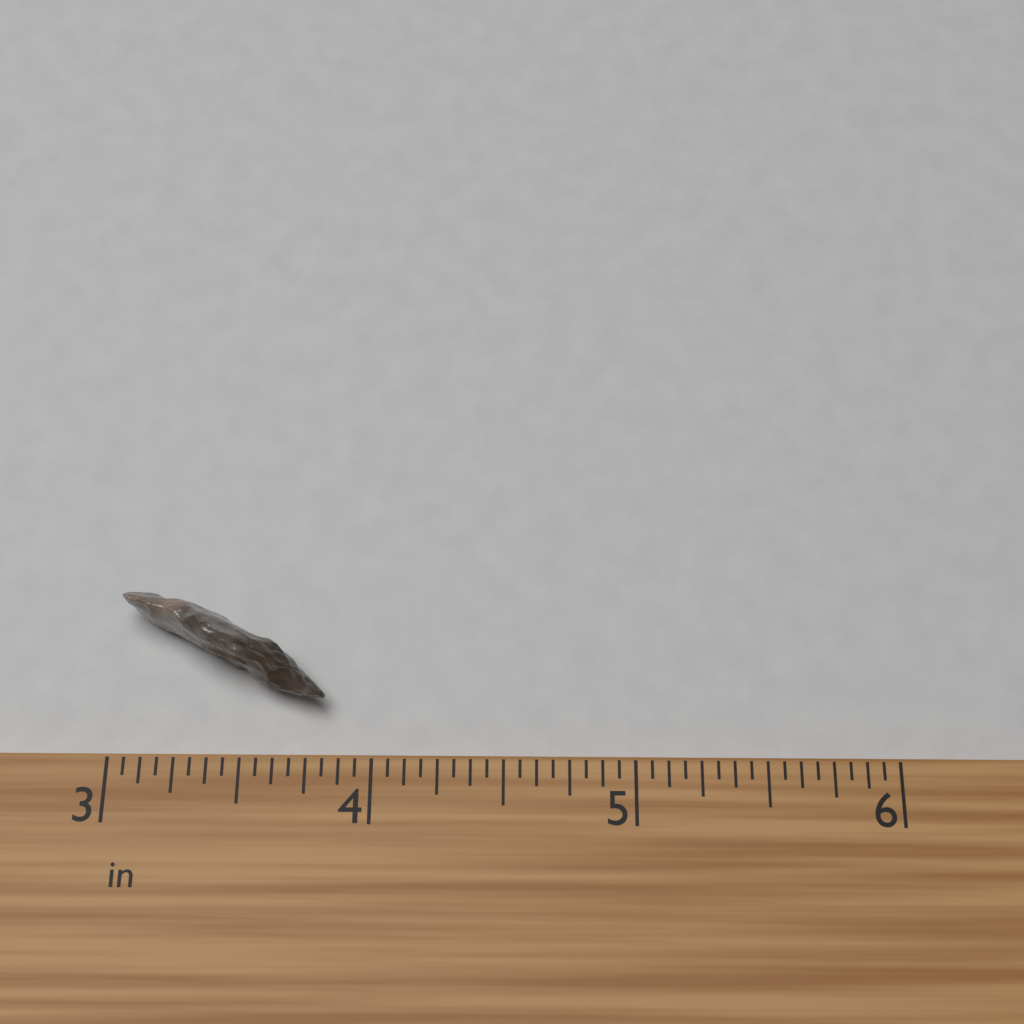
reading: 3.8125 in
